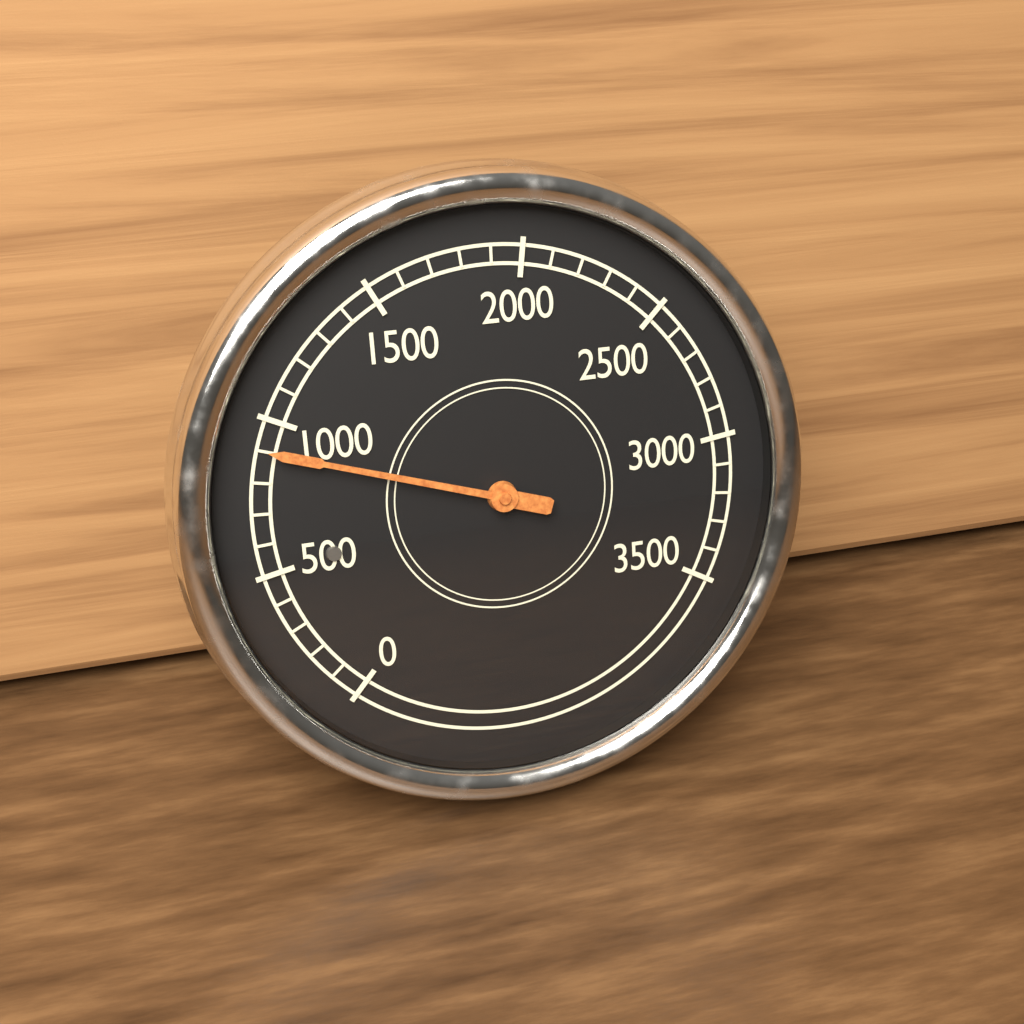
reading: 900 (no unit)
